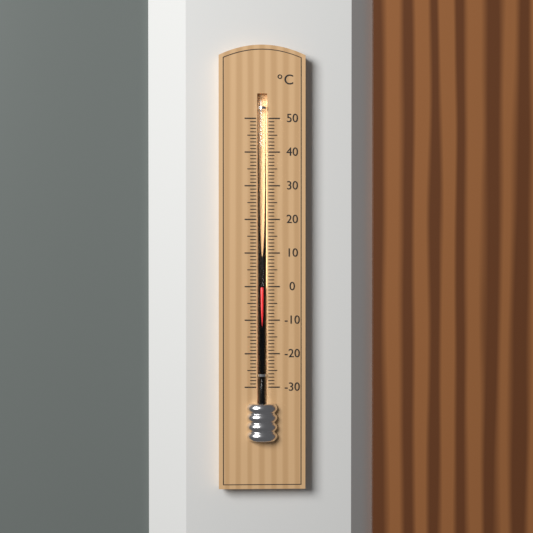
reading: 0 °C
